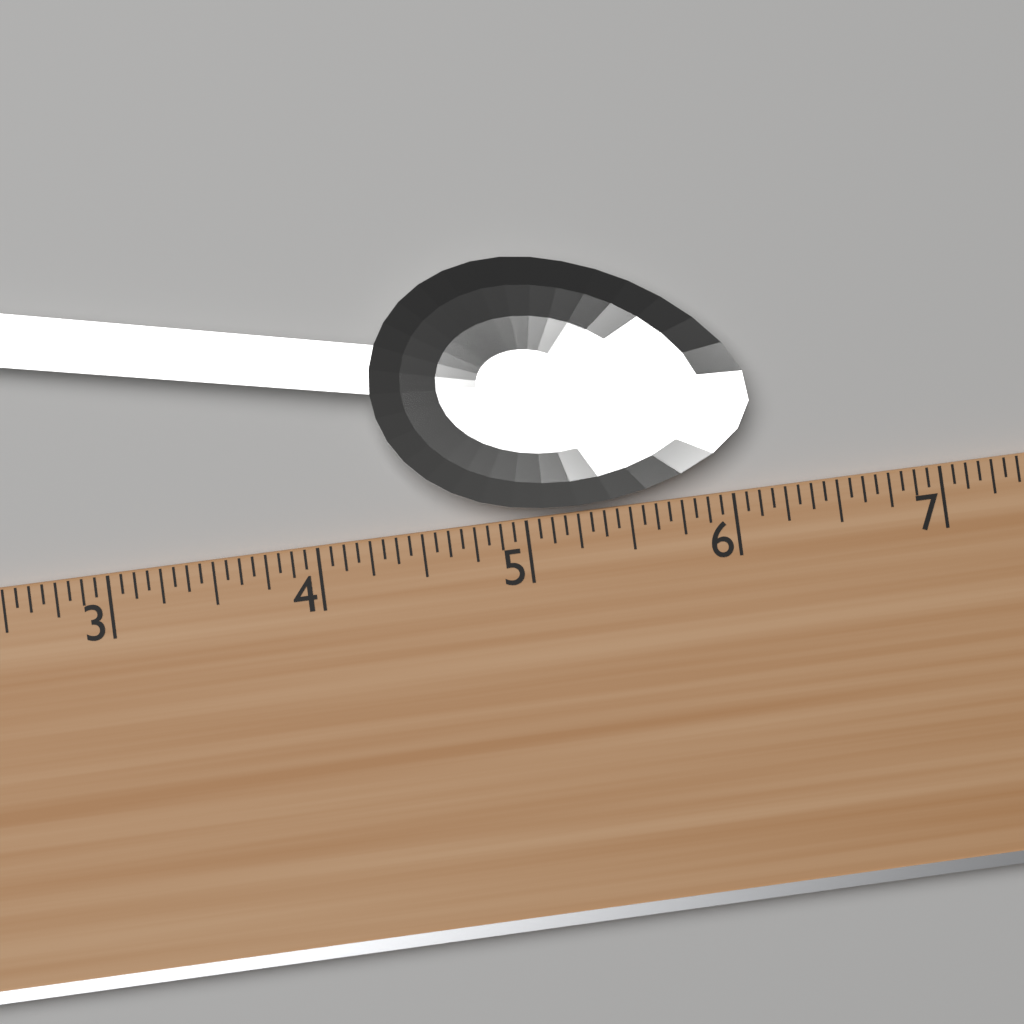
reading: 6.1250 (no unit)
